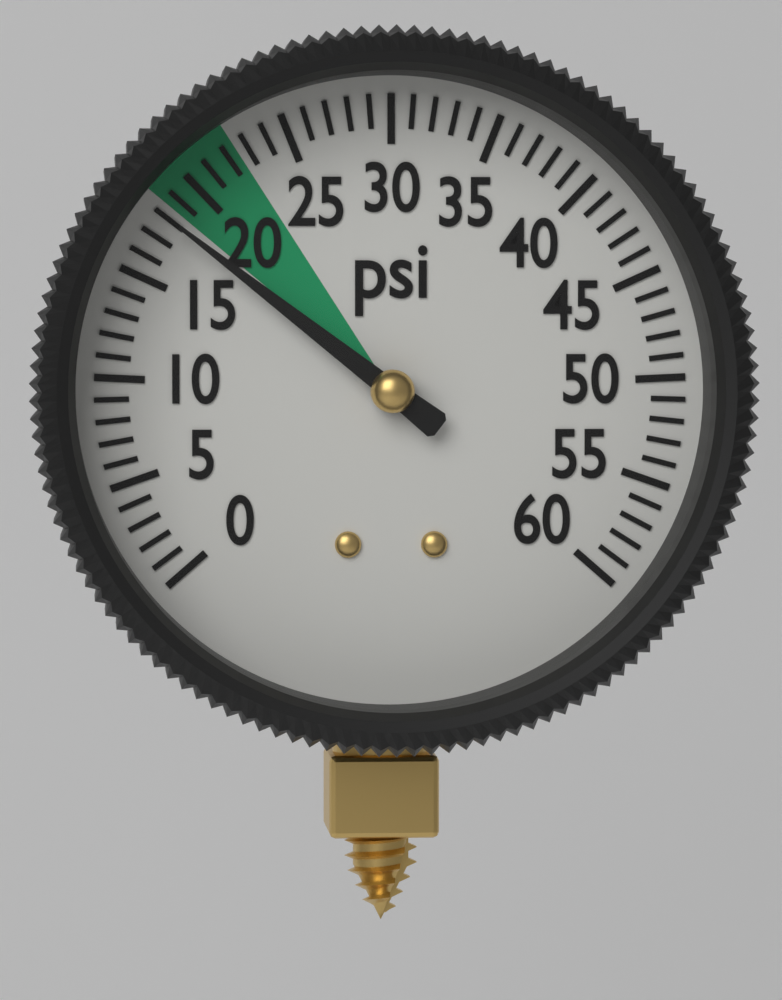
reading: 18 psi
